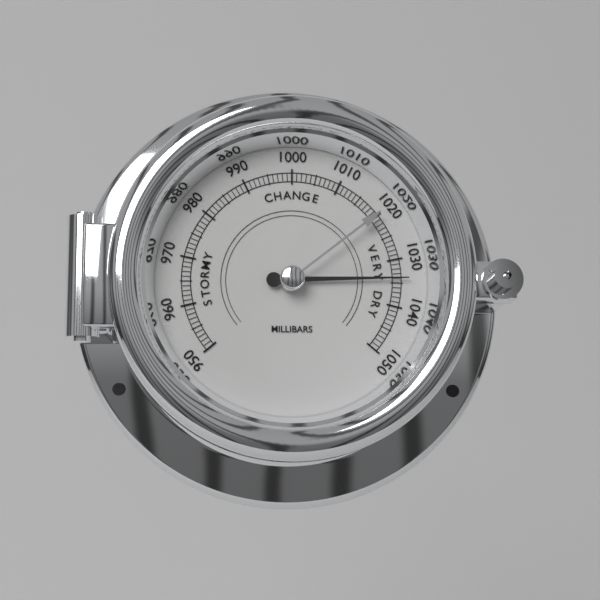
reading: 1034 mbar
